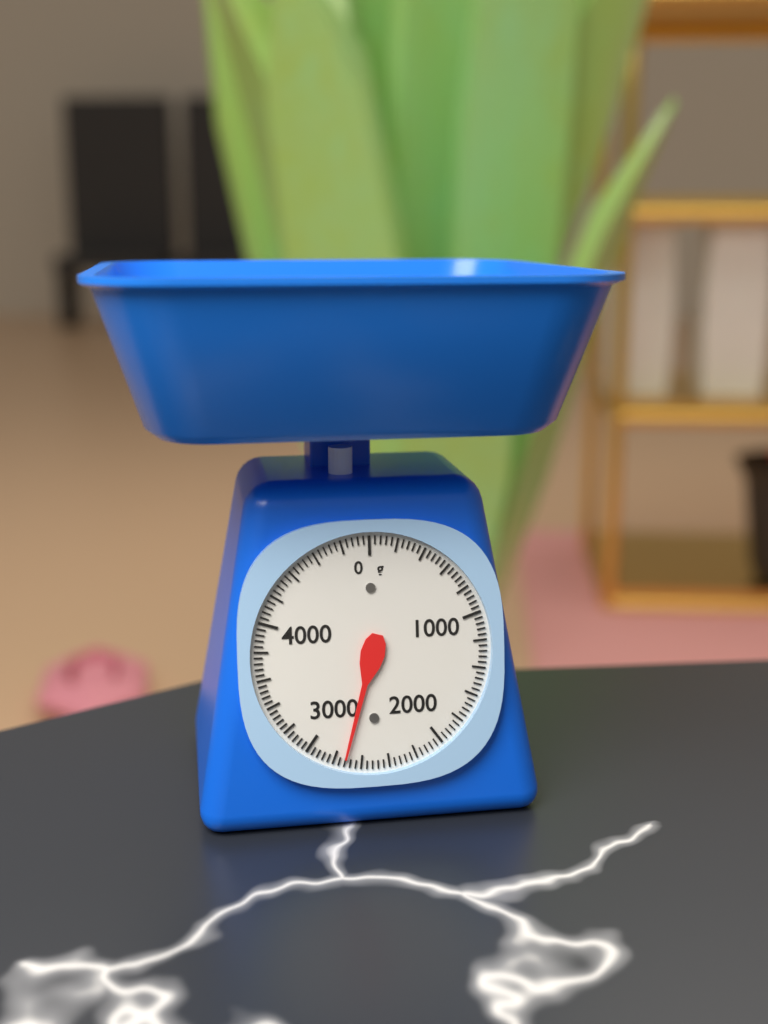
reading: 2720 g
